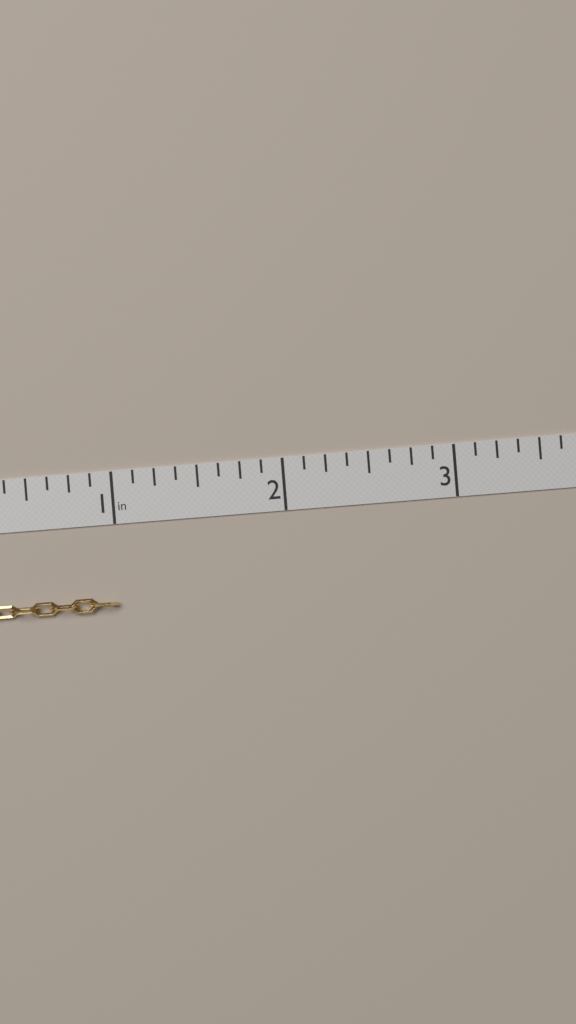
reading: 1.000 in
